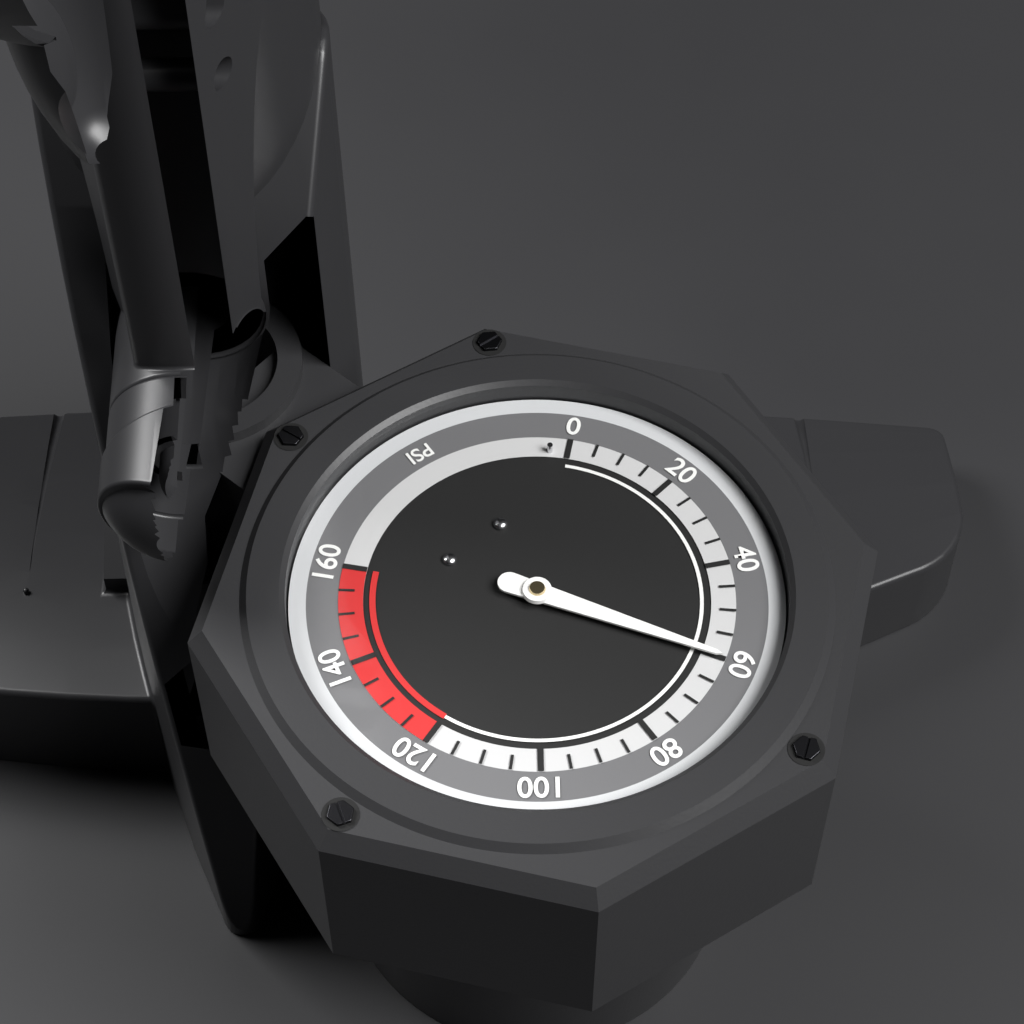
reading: 60 psi
